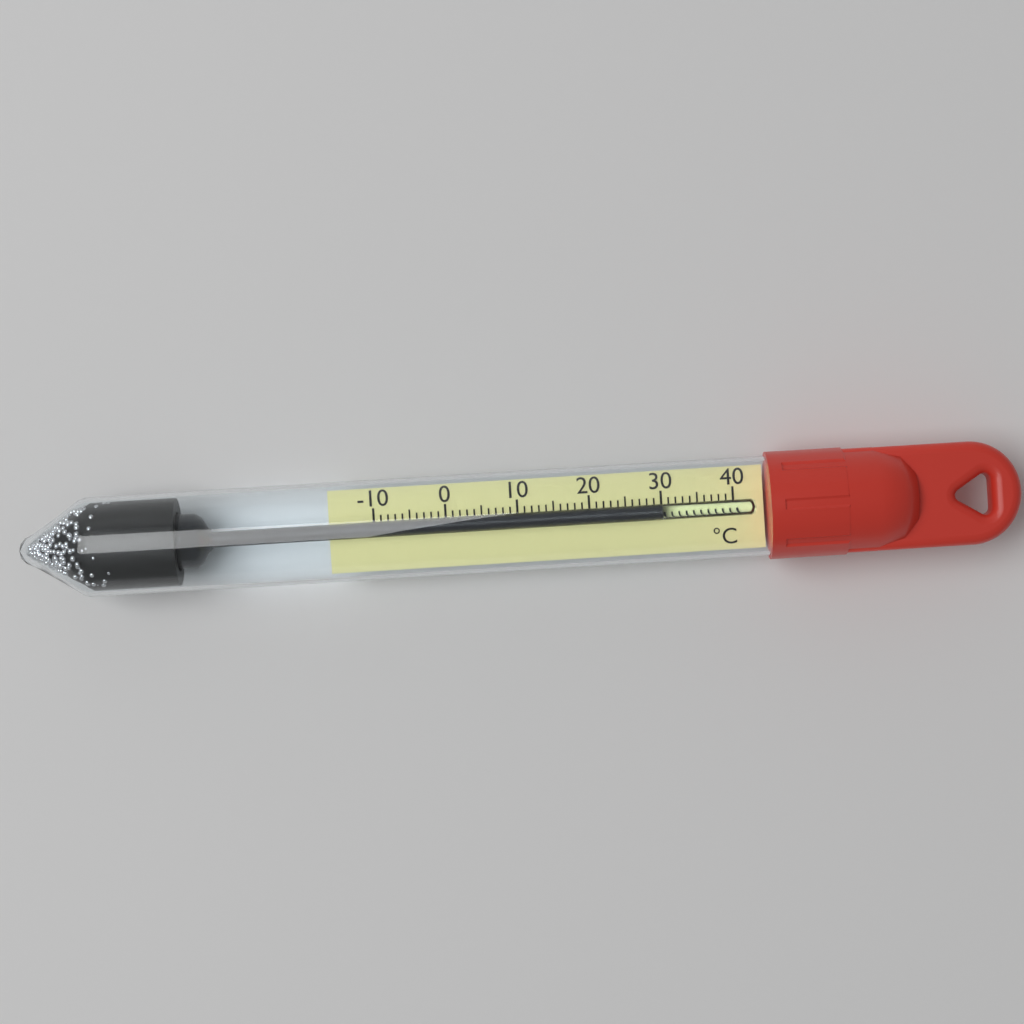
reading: 30 °C
